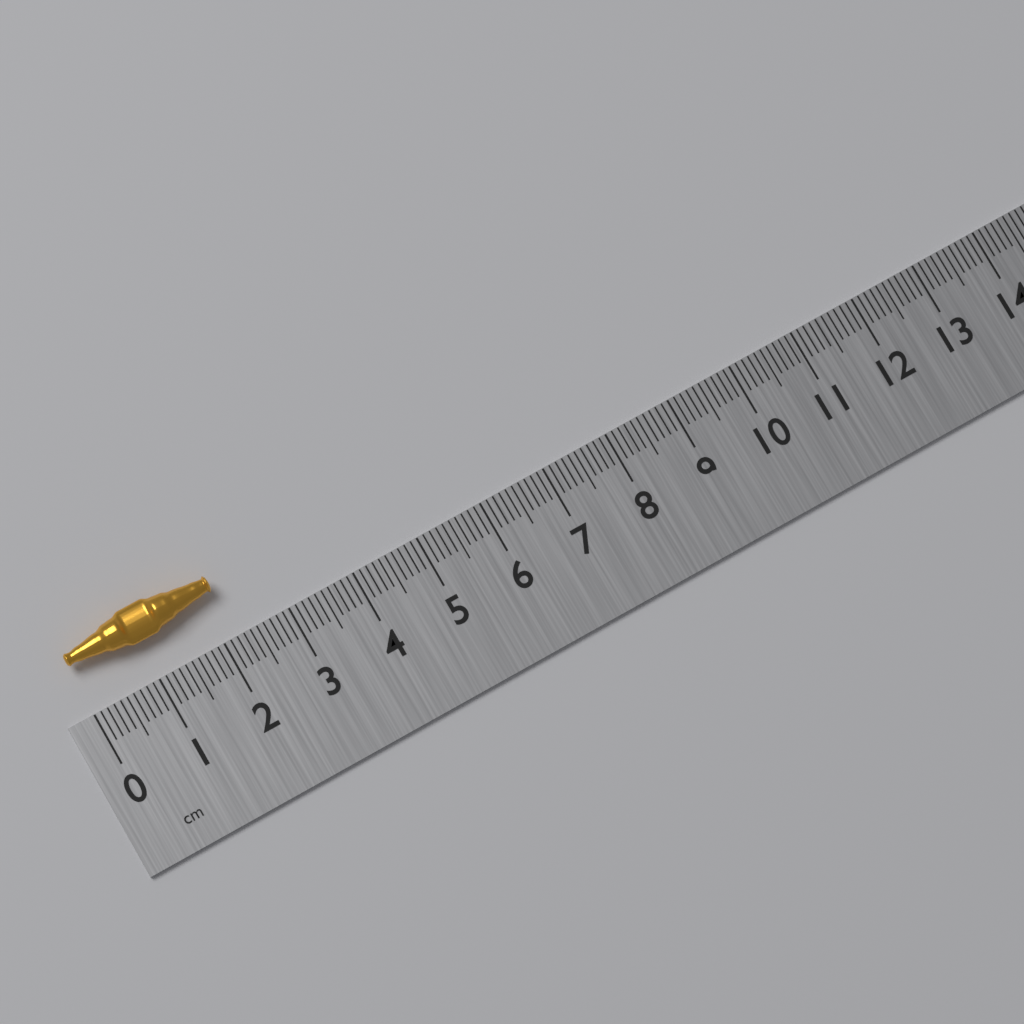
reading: 2.2 cm
